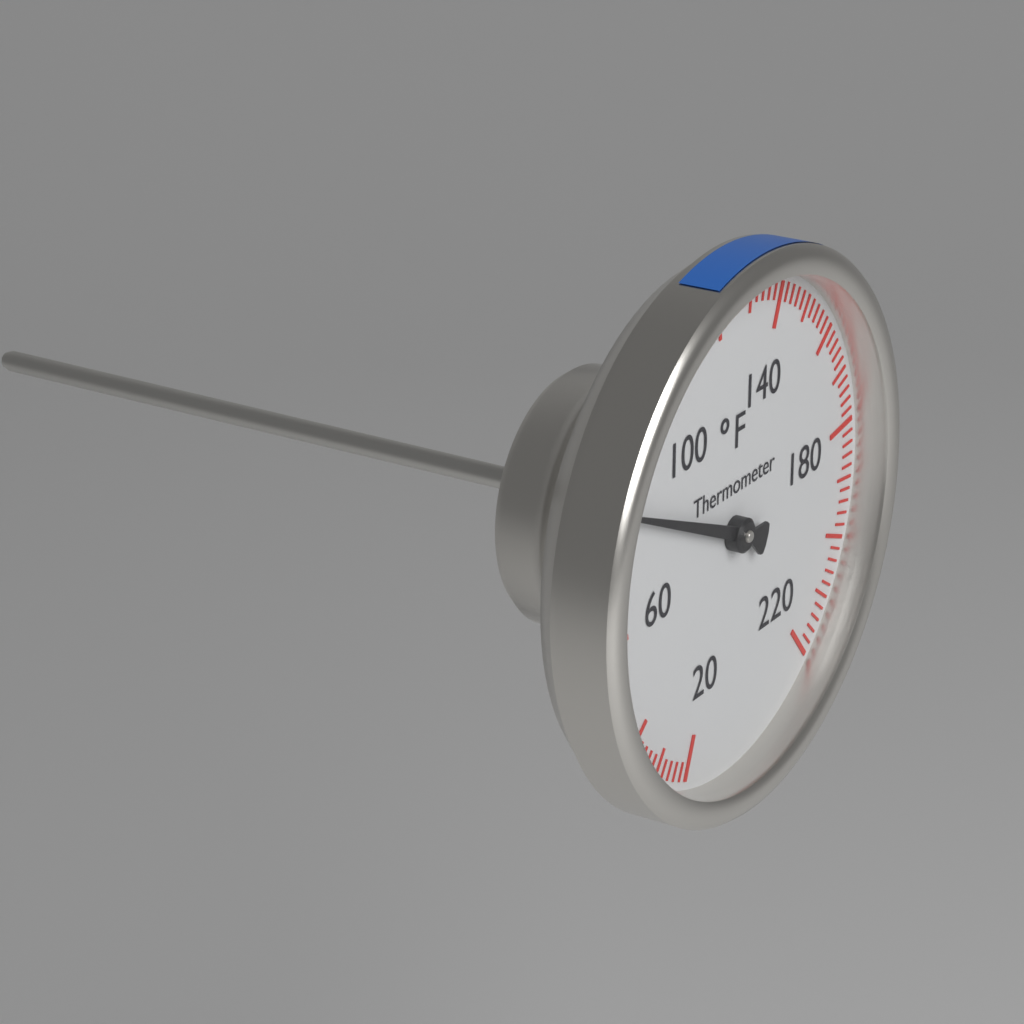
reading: 82 °F
